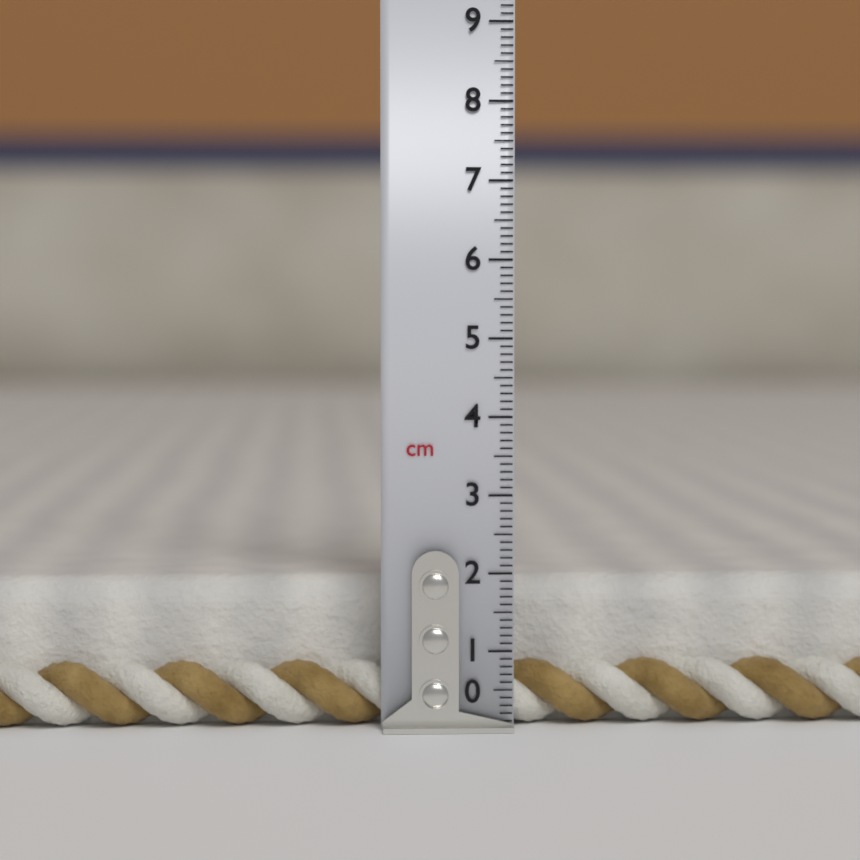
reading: 1.9 cm
